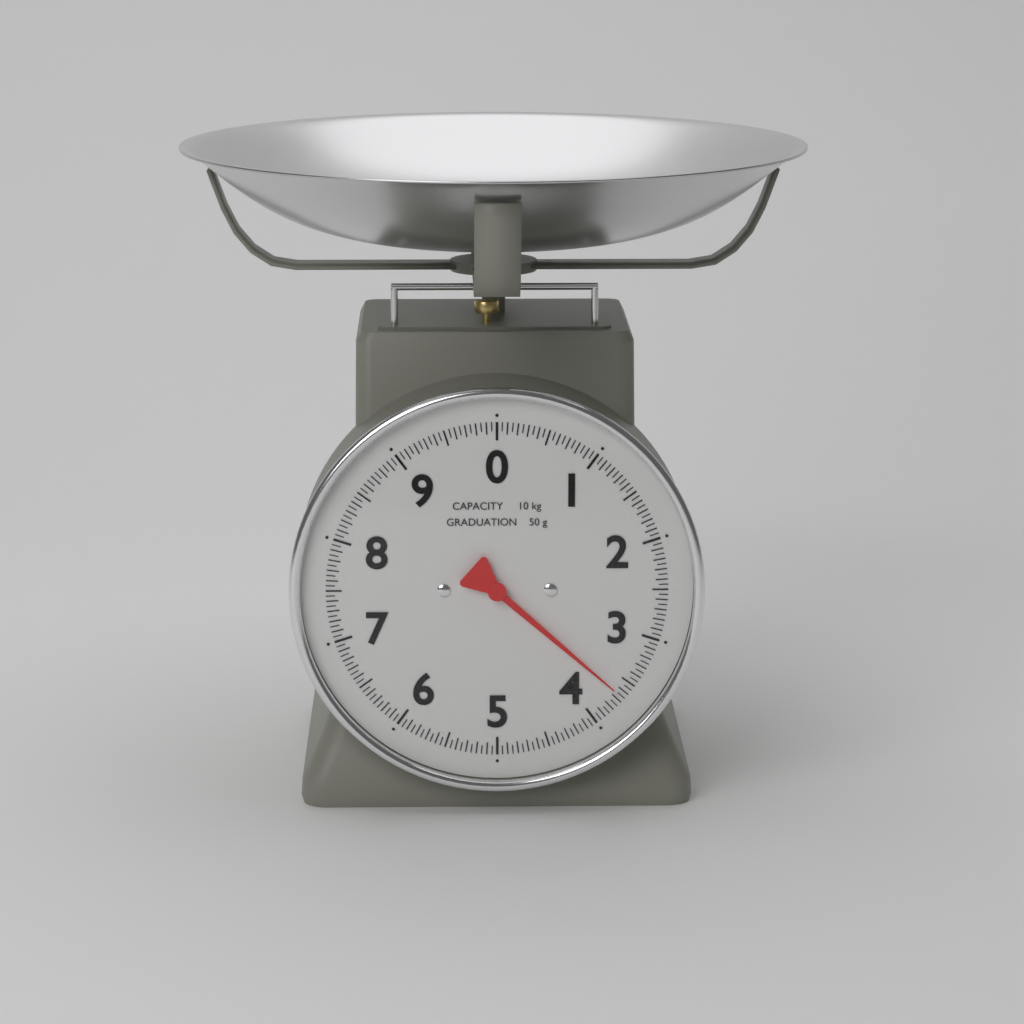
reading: 3.65 kg
